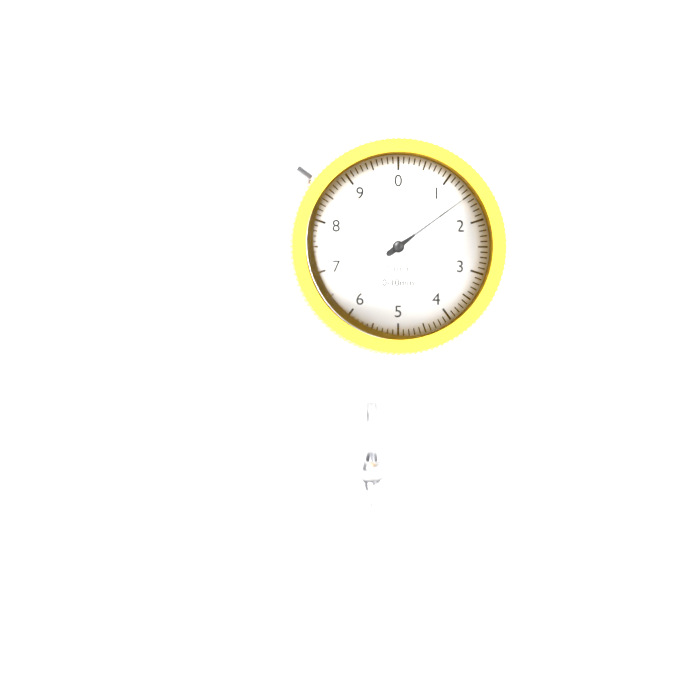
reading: 1.5 mm
